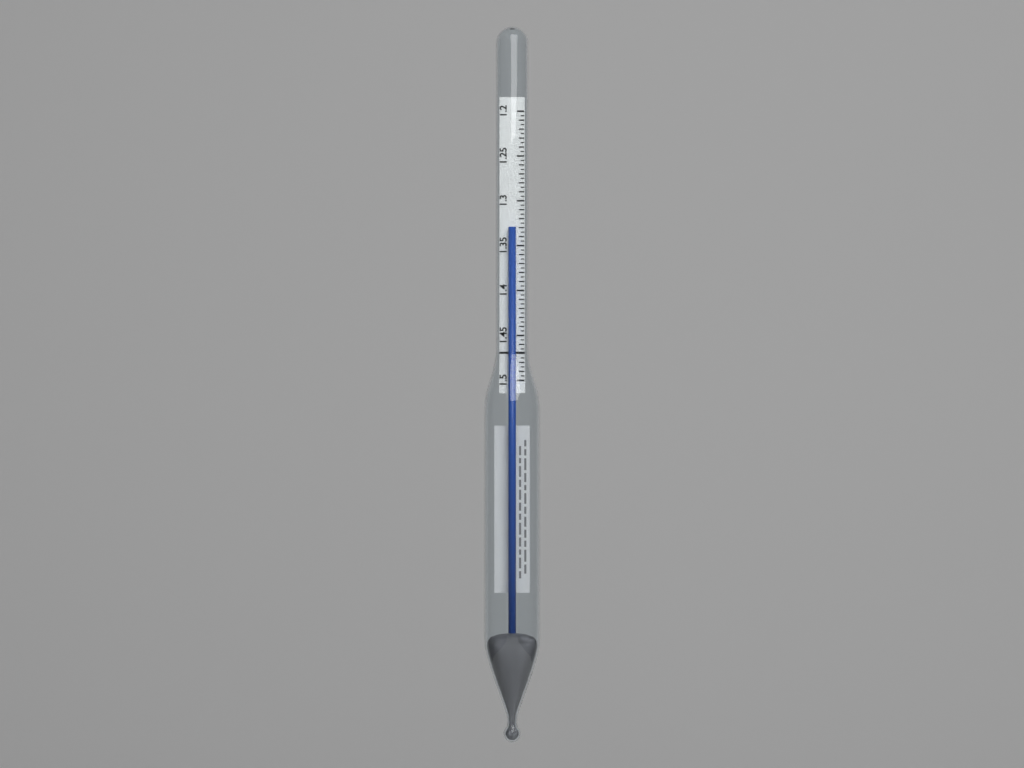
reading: 1.330 (no unit)
